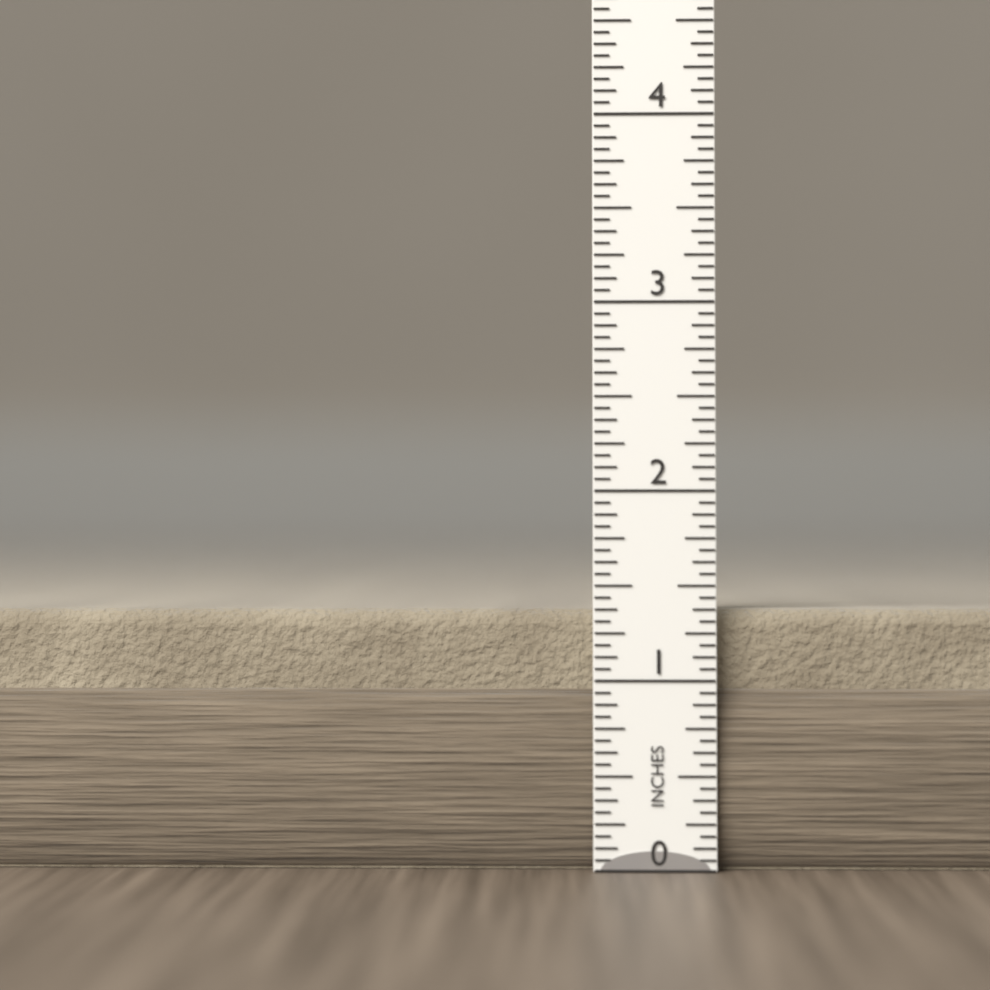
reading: 1.3750 in
